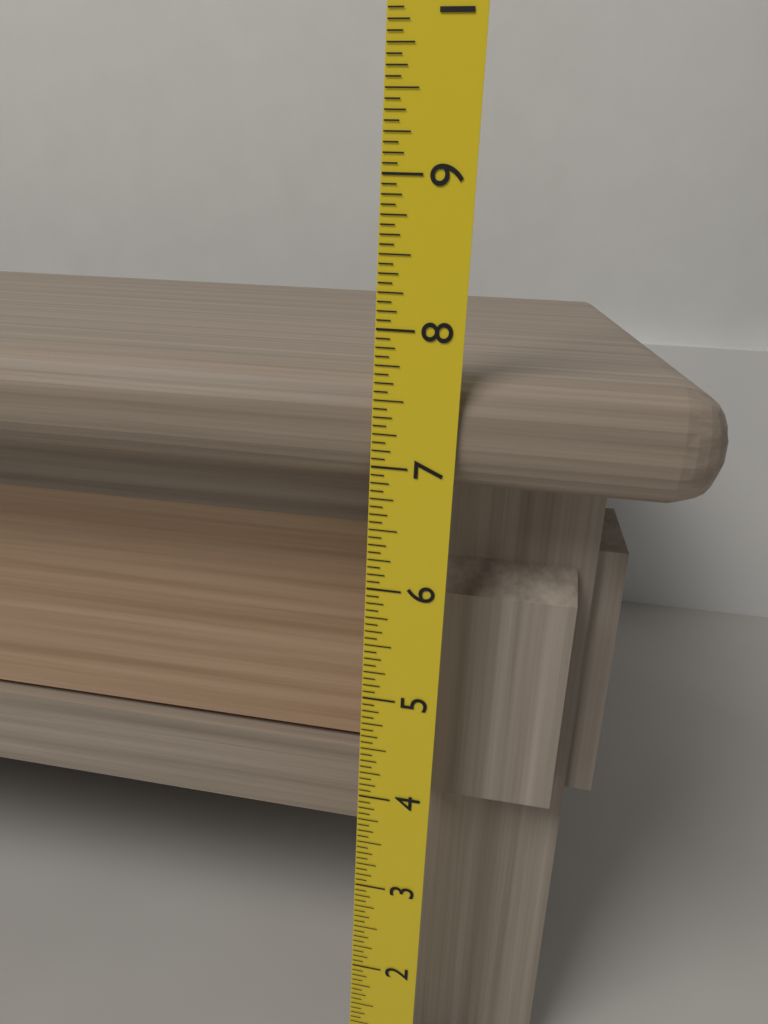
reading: 7.6875 (no unit)
